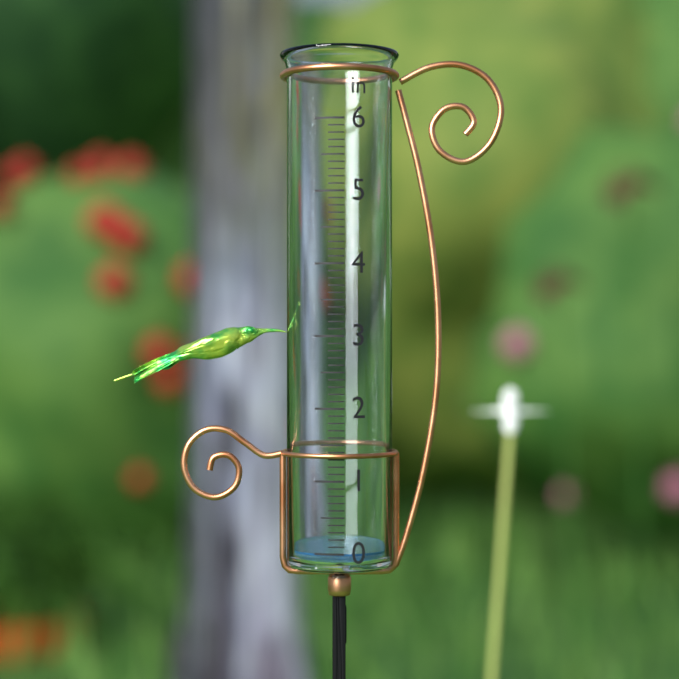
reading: 0.0 in
